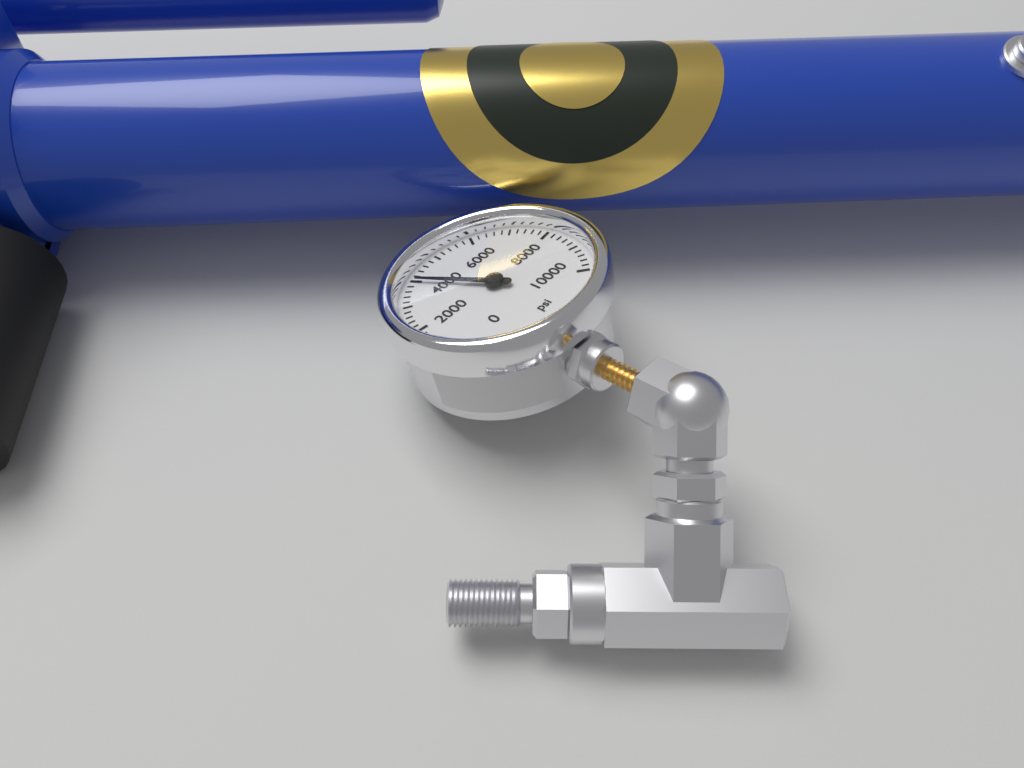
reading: 4000 psi
